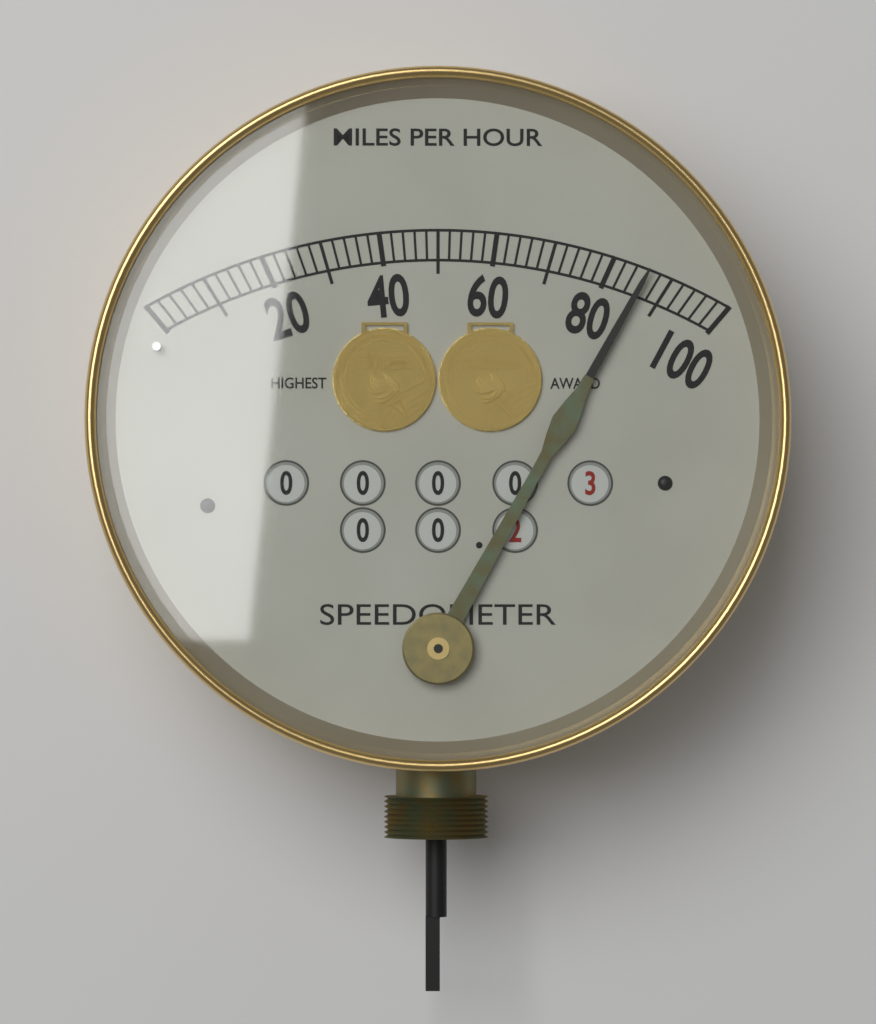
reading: 86 mph
